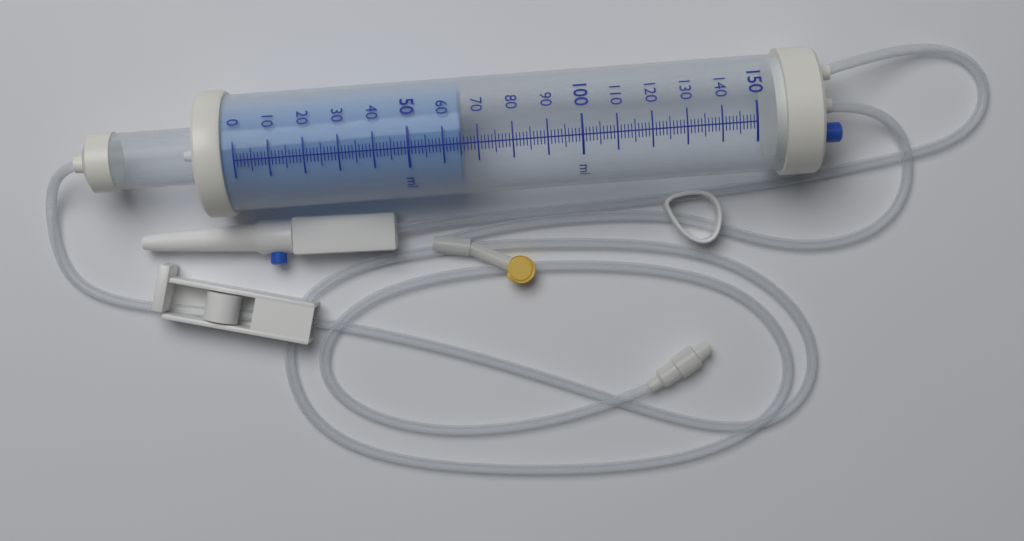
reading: 65 ml
